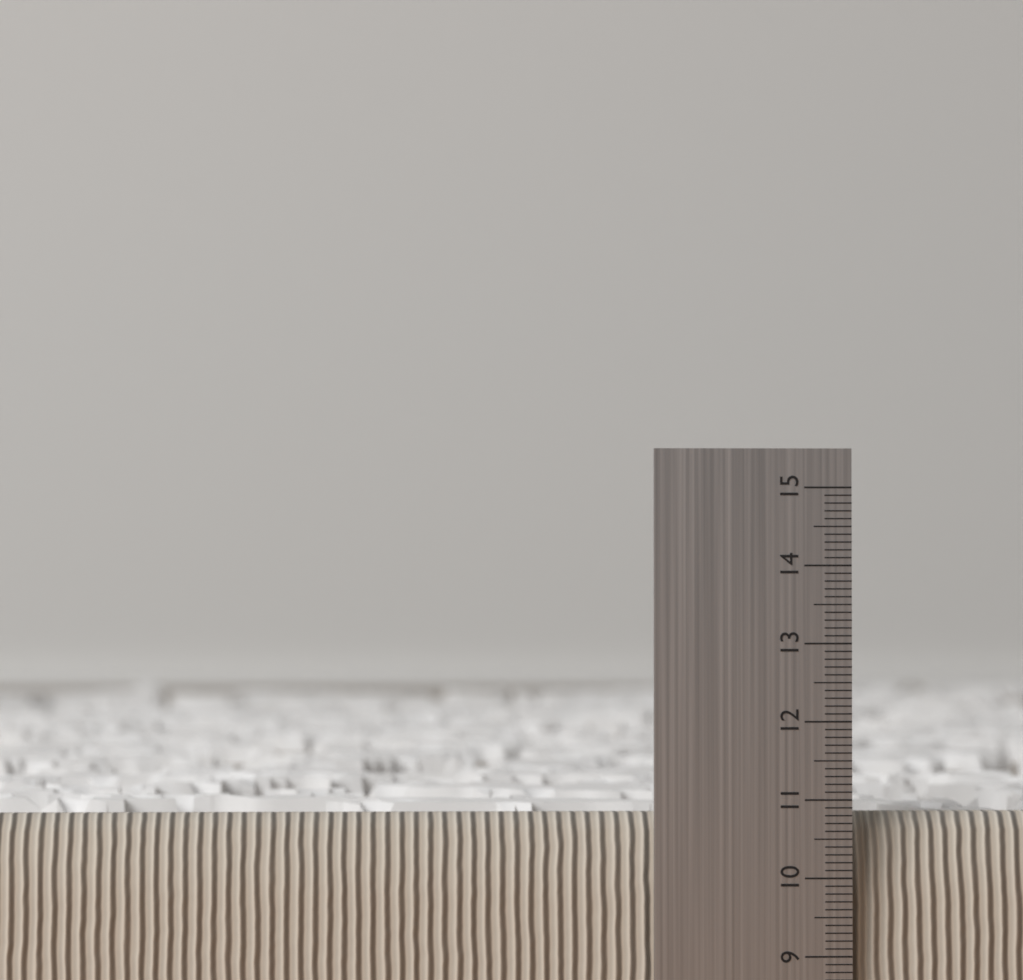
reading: 10.8 (no unit)
